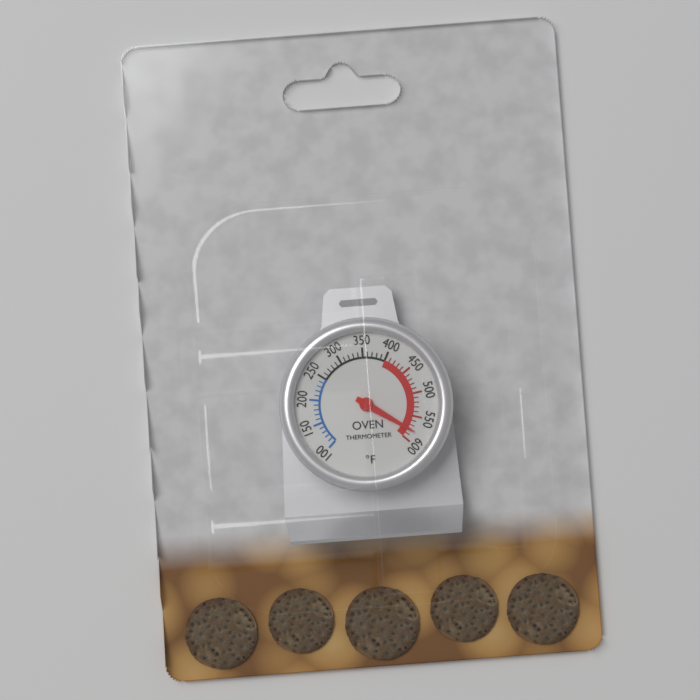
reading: 580 °F
